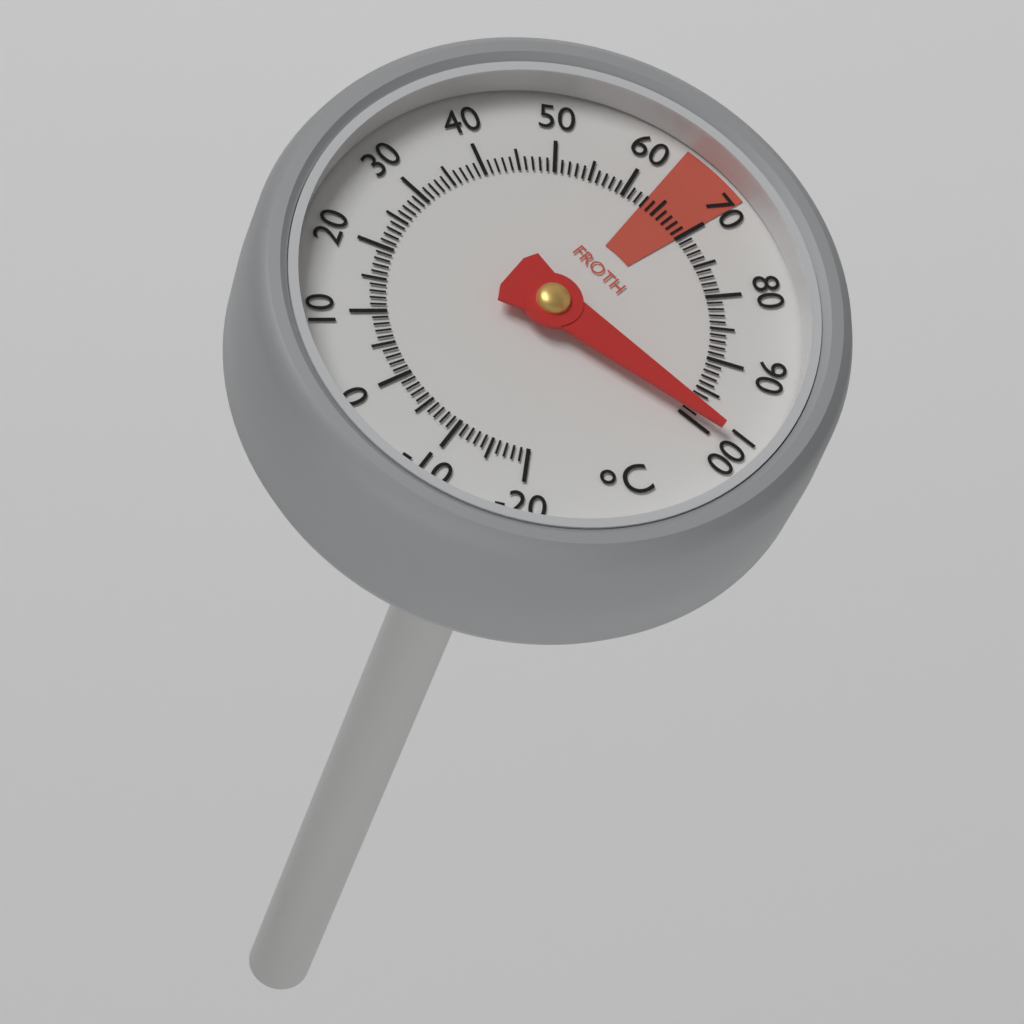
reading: 99 °C
